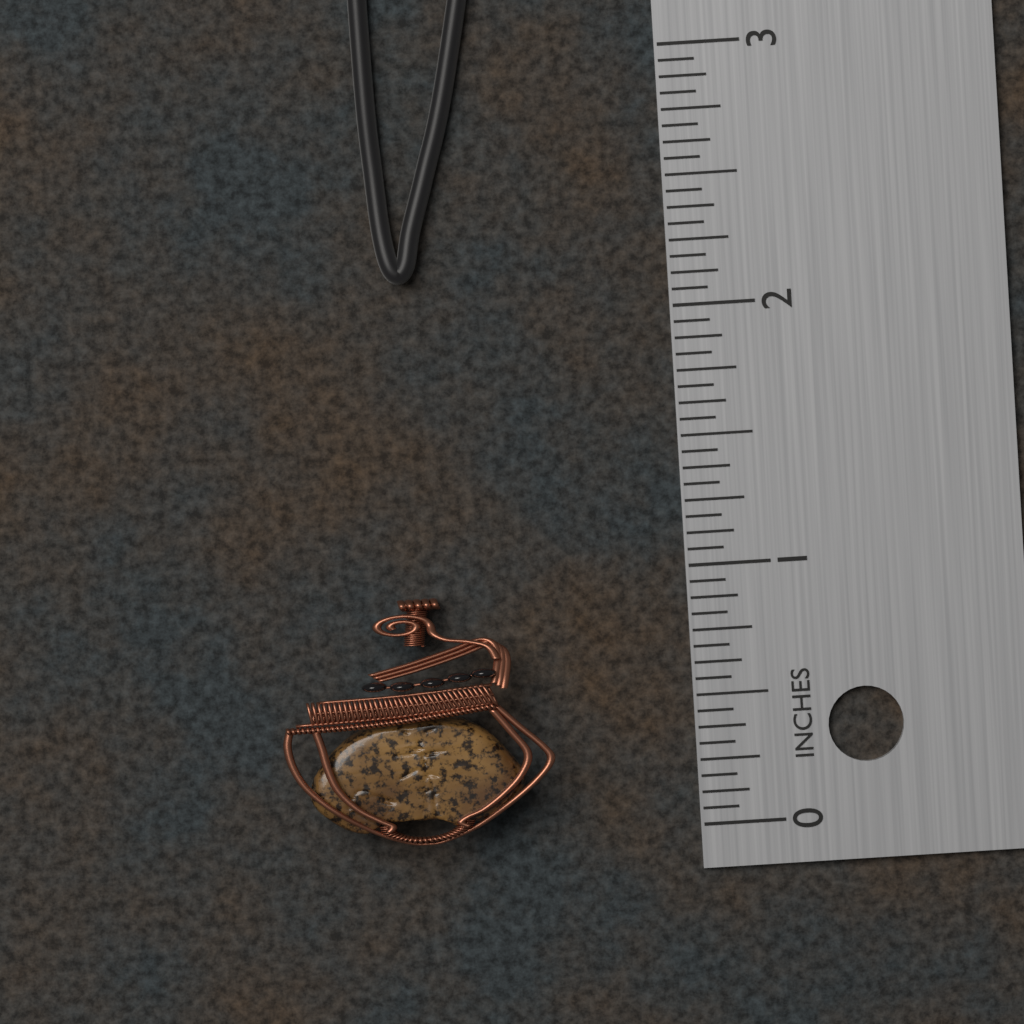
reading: 0.9375 in
